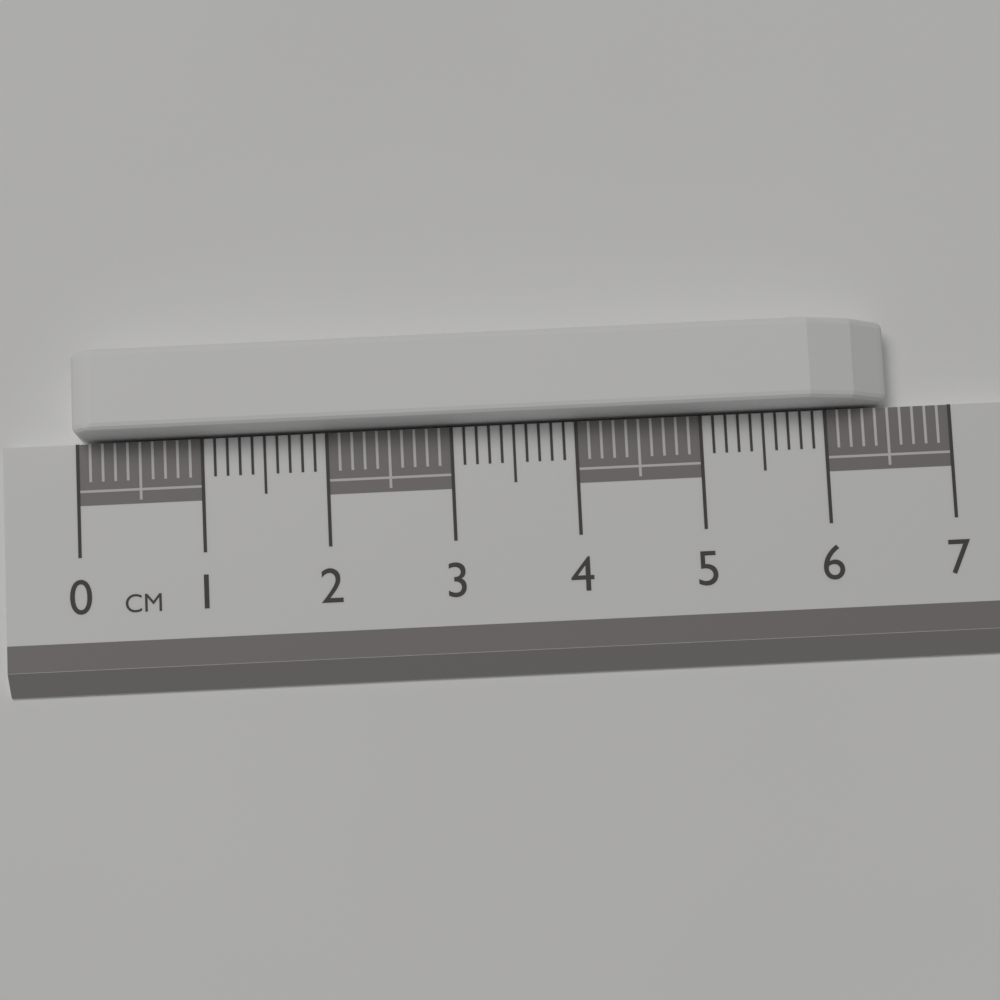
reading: 6.5 cm
